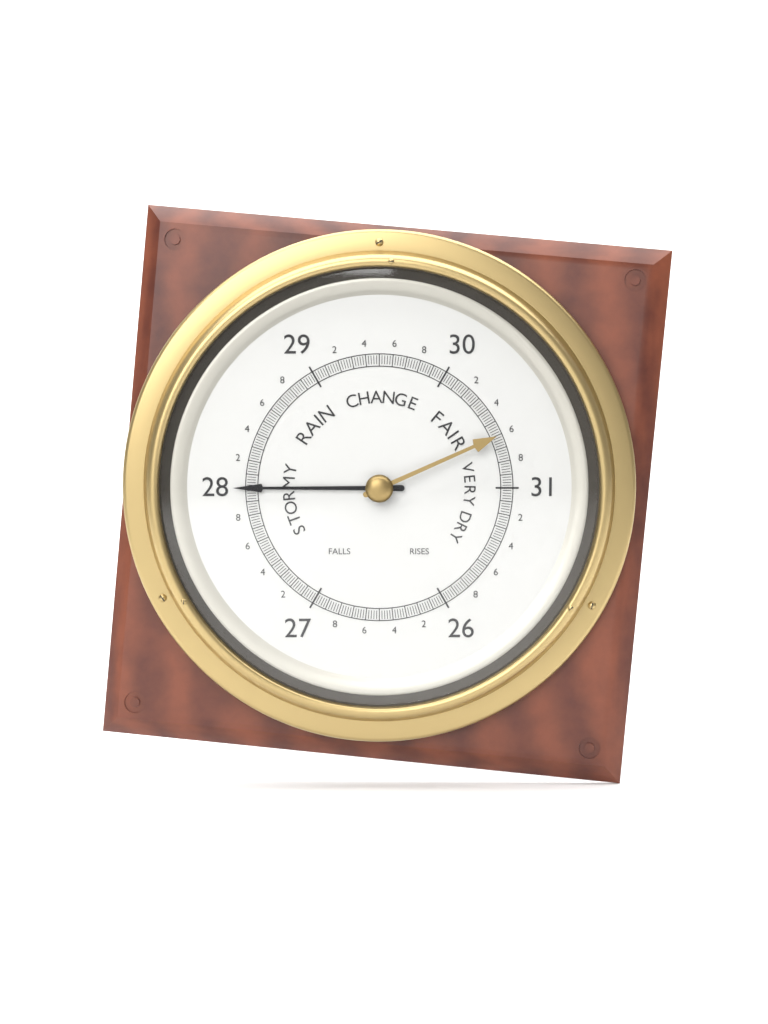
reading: 28.00 (no unit)
